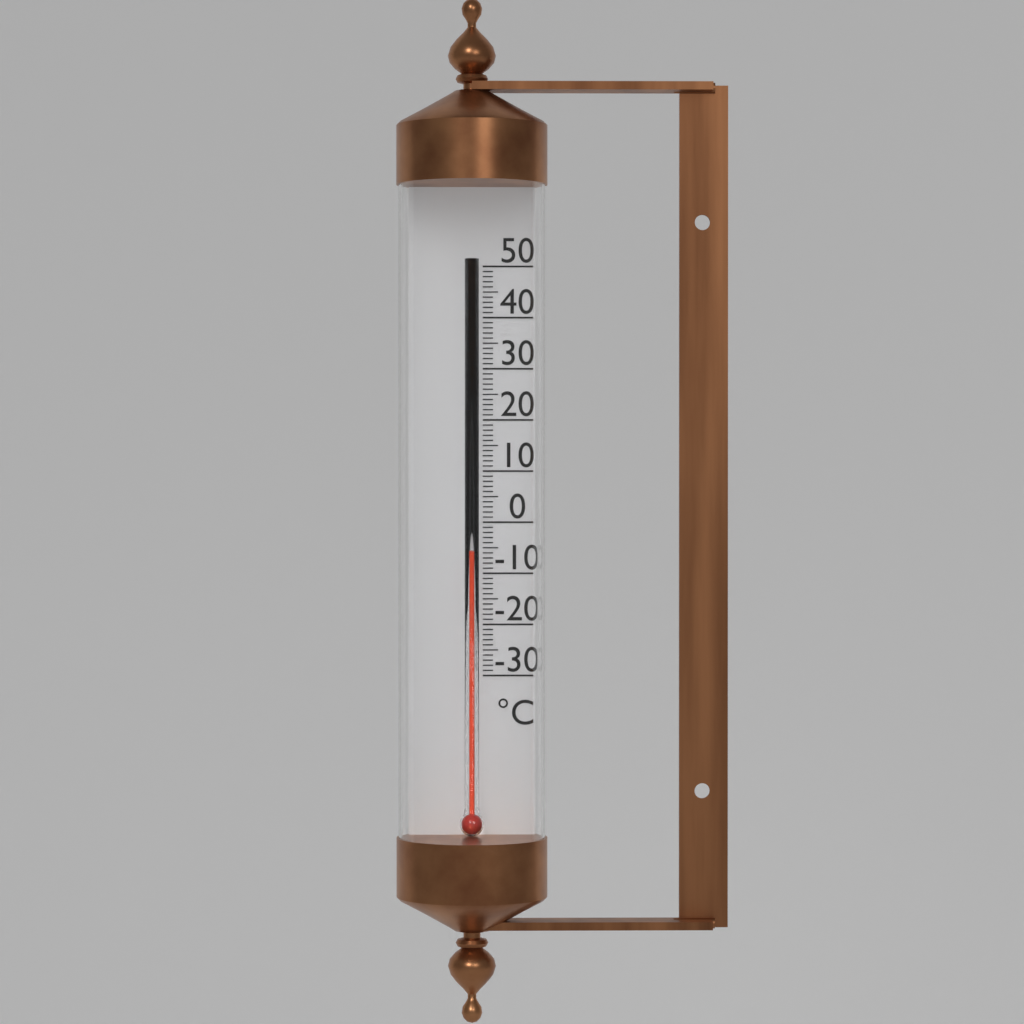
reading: -6 °C
